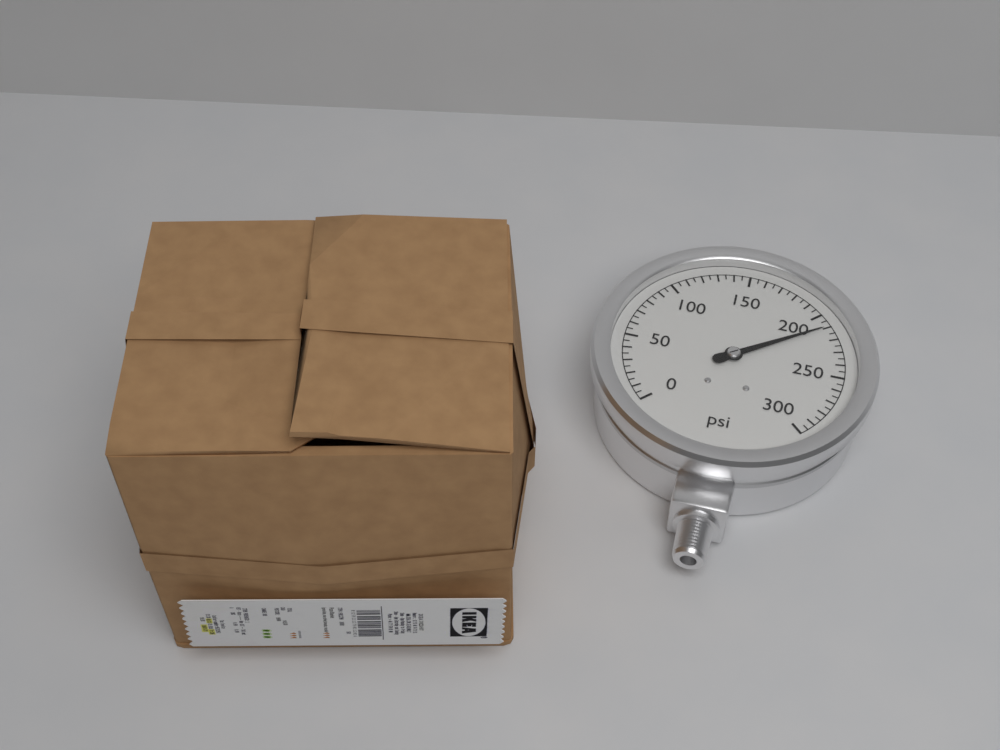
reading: 210 psi
